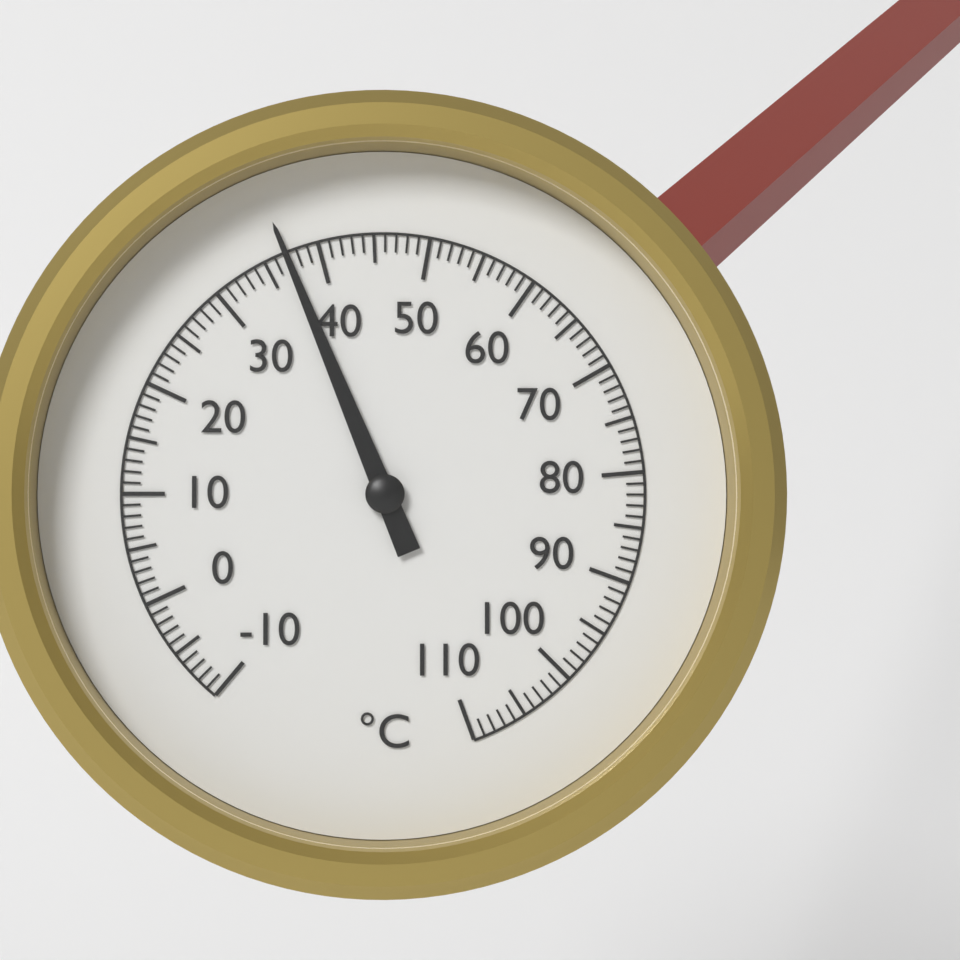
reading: 37 °C
